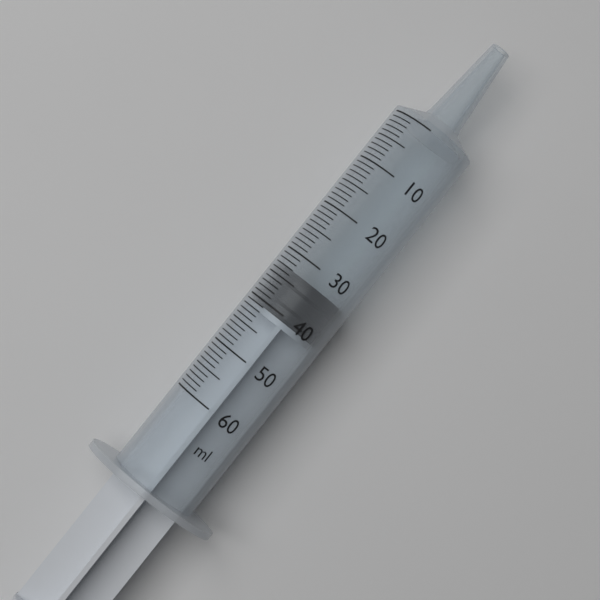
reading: 33 ml
